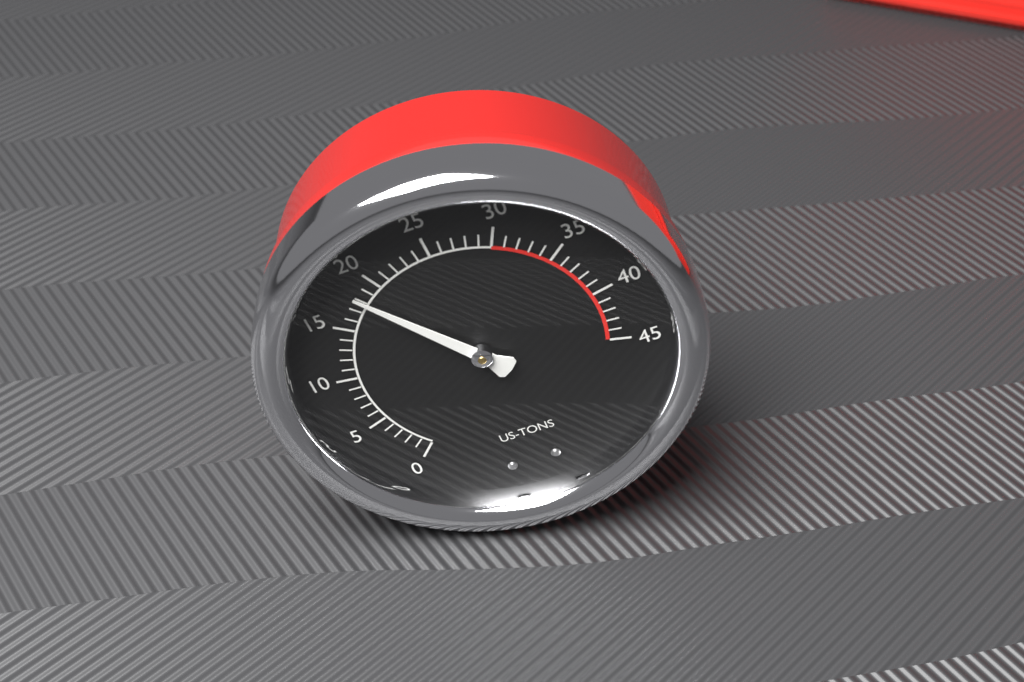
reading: 18 US tons
